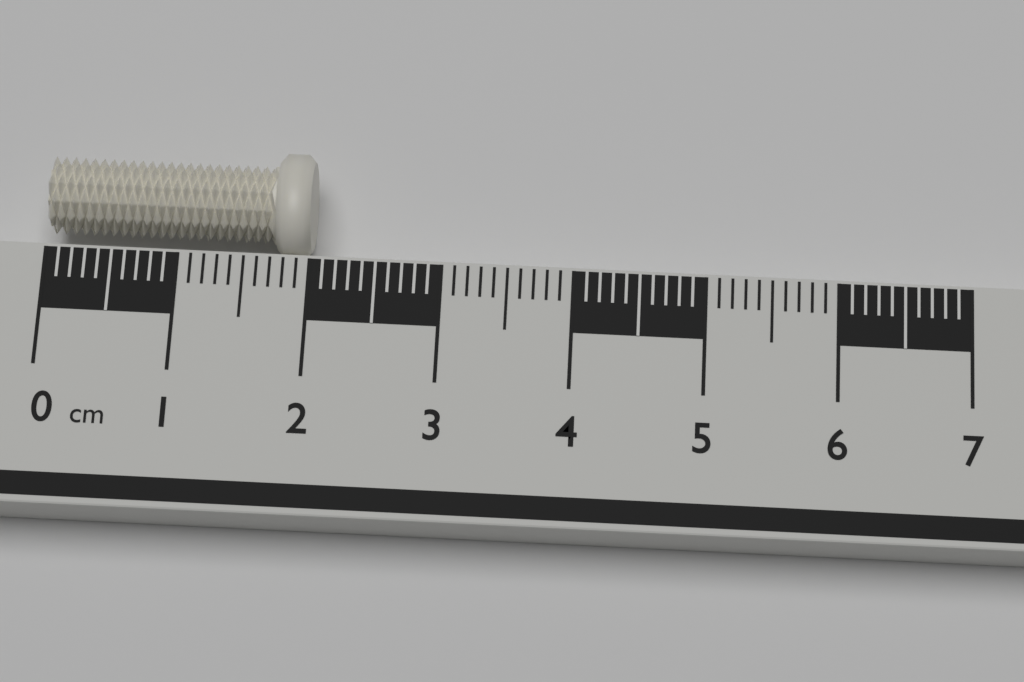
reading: 2.0 cm
